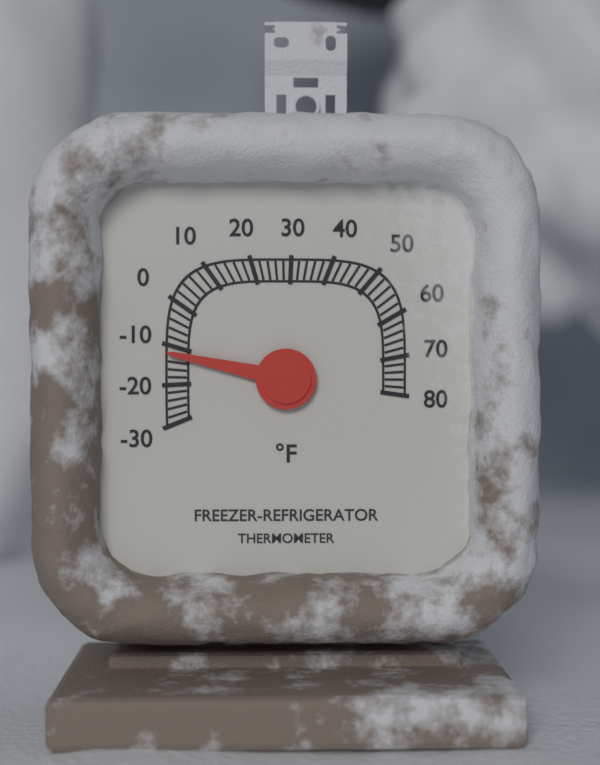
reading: -12 °F
